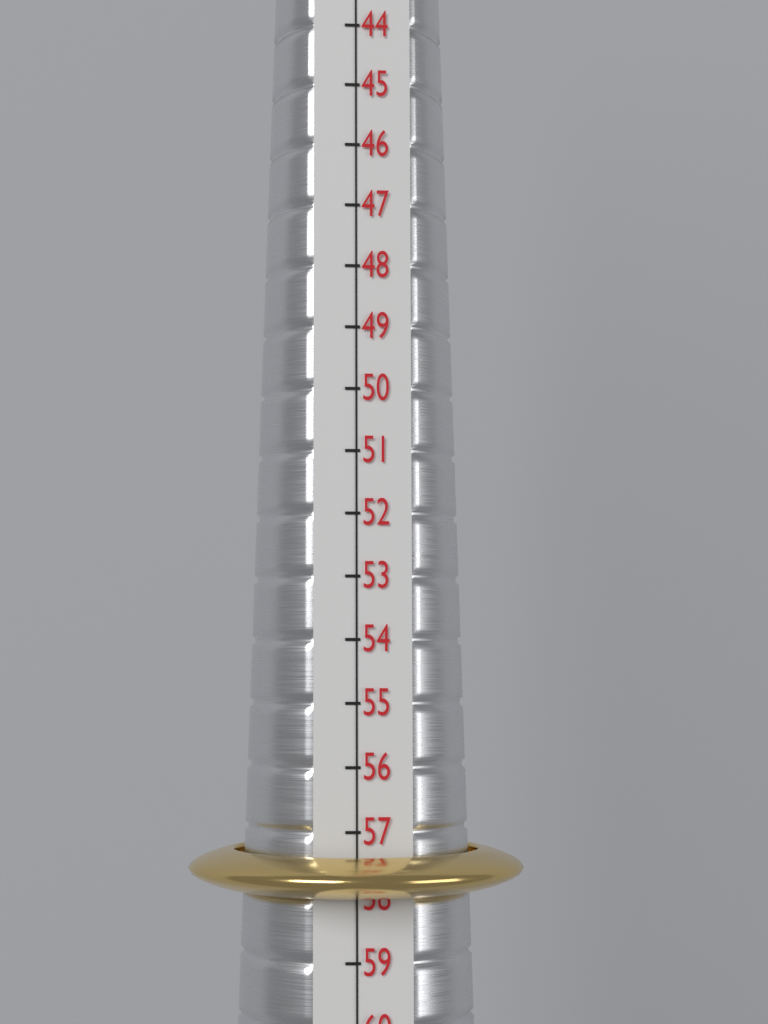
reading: 58 (no unit)
